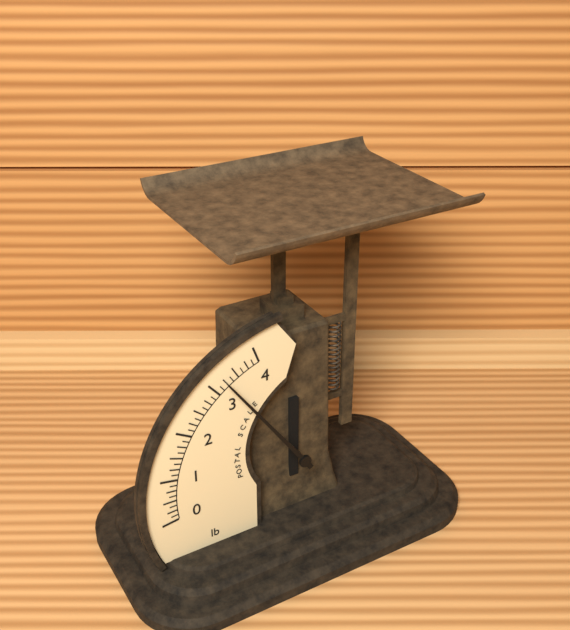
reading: 3.250 lb
